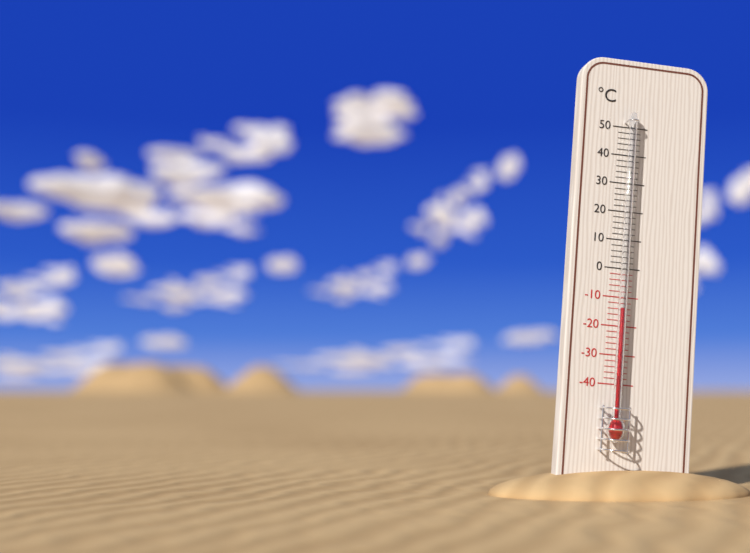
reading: -14 °C
